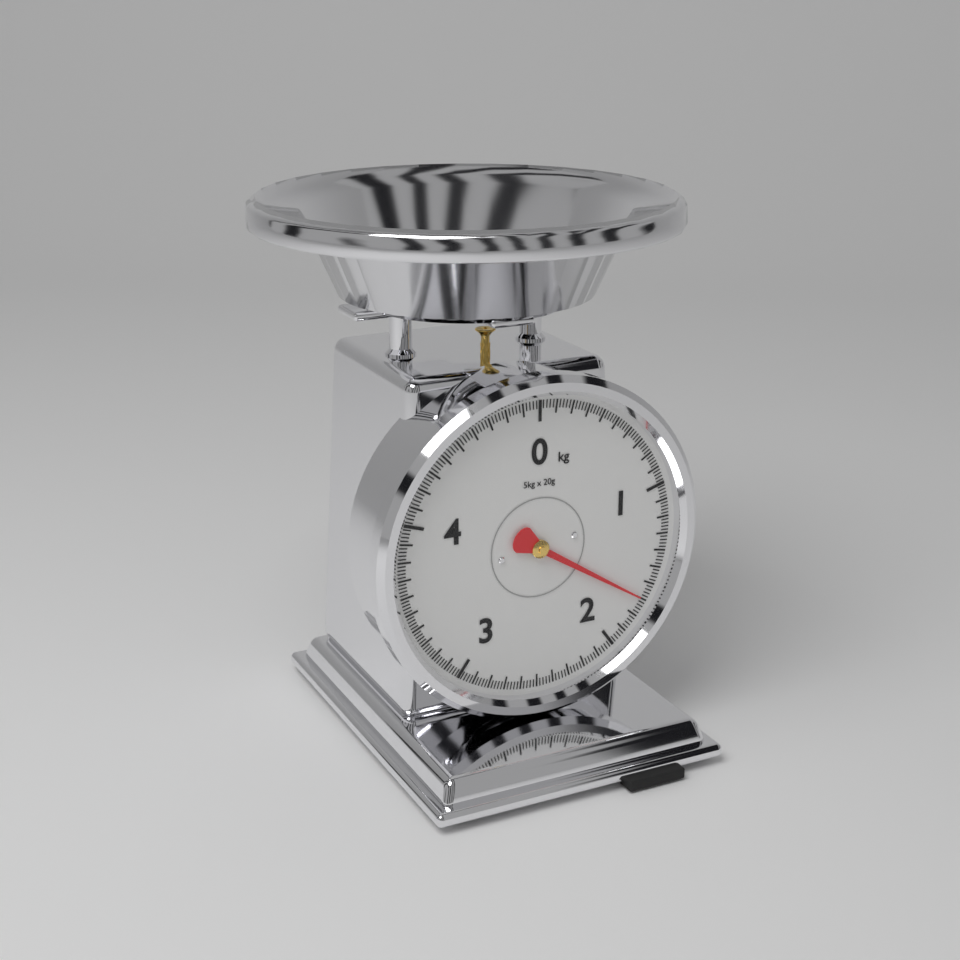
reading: 1.70 kg
